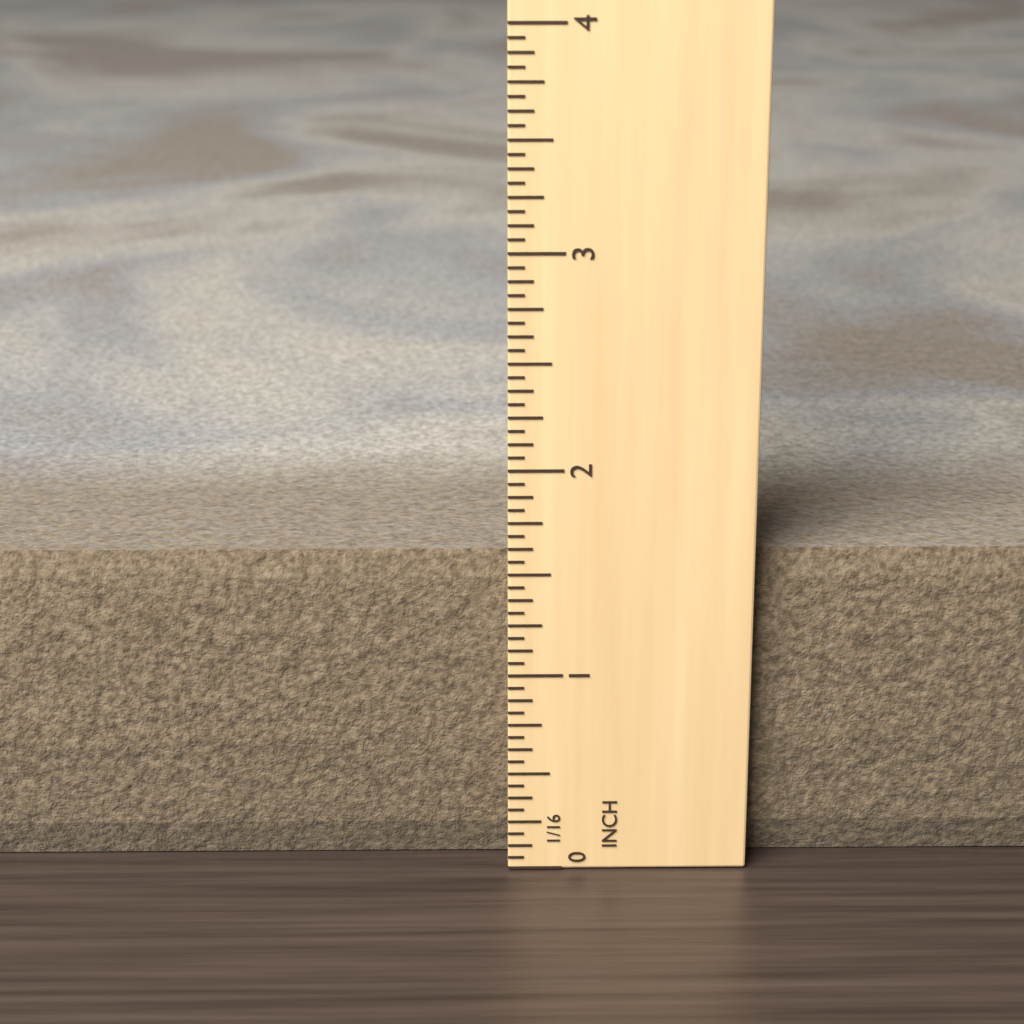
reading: 1.5625 in
